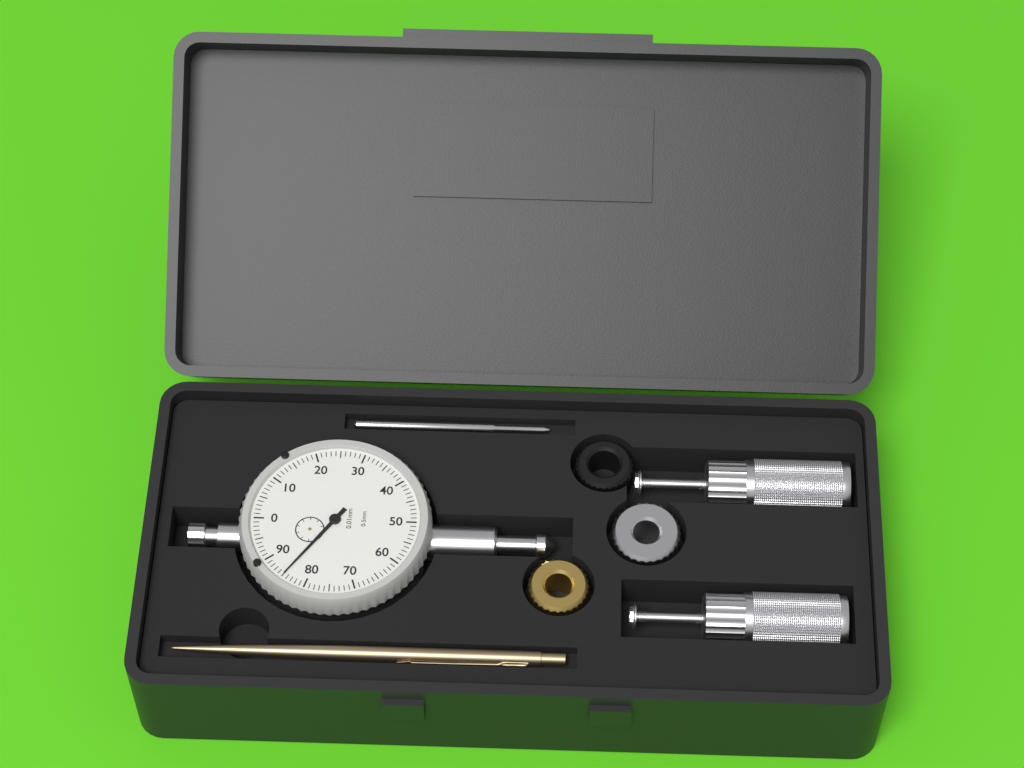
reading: 0.85 mm
